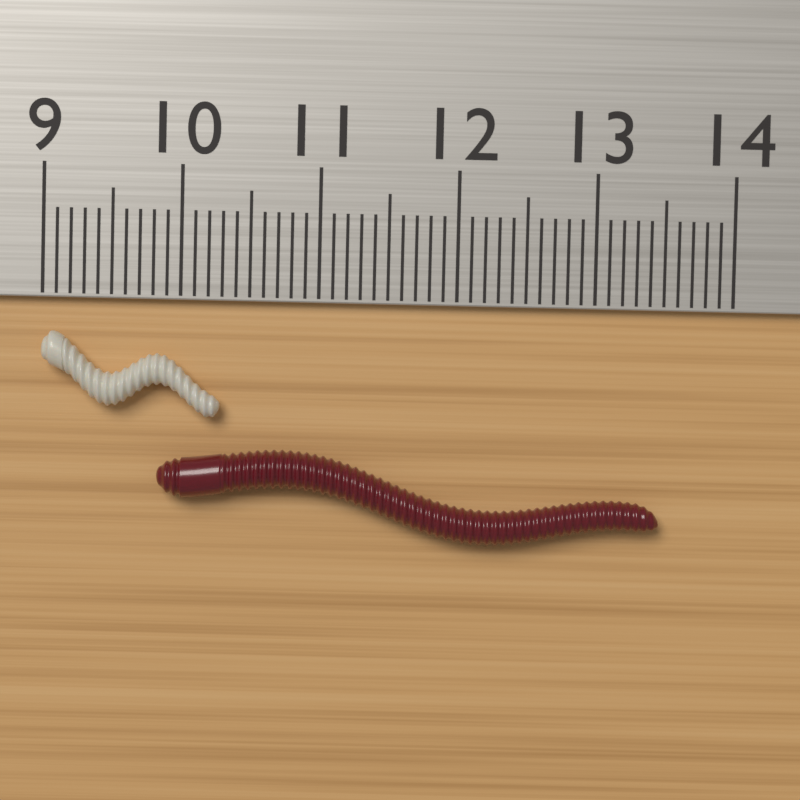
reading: 10.3 cm
